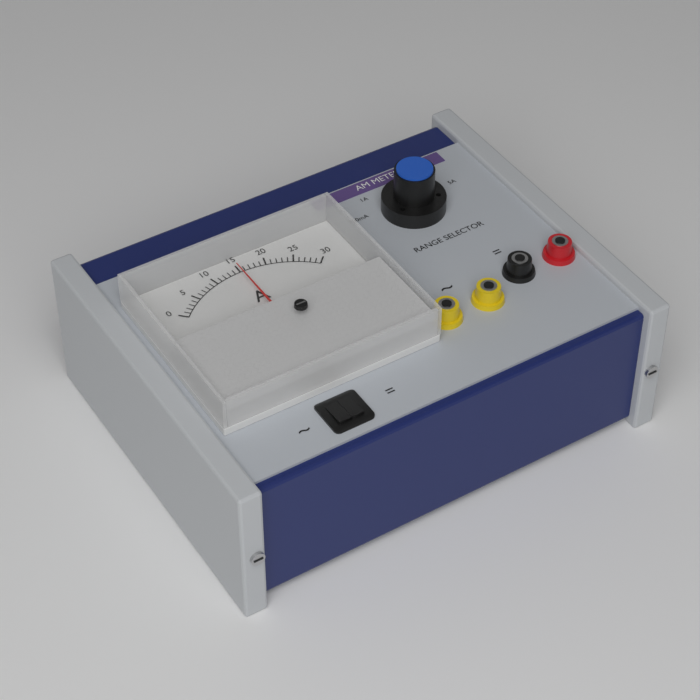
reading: 15 A
